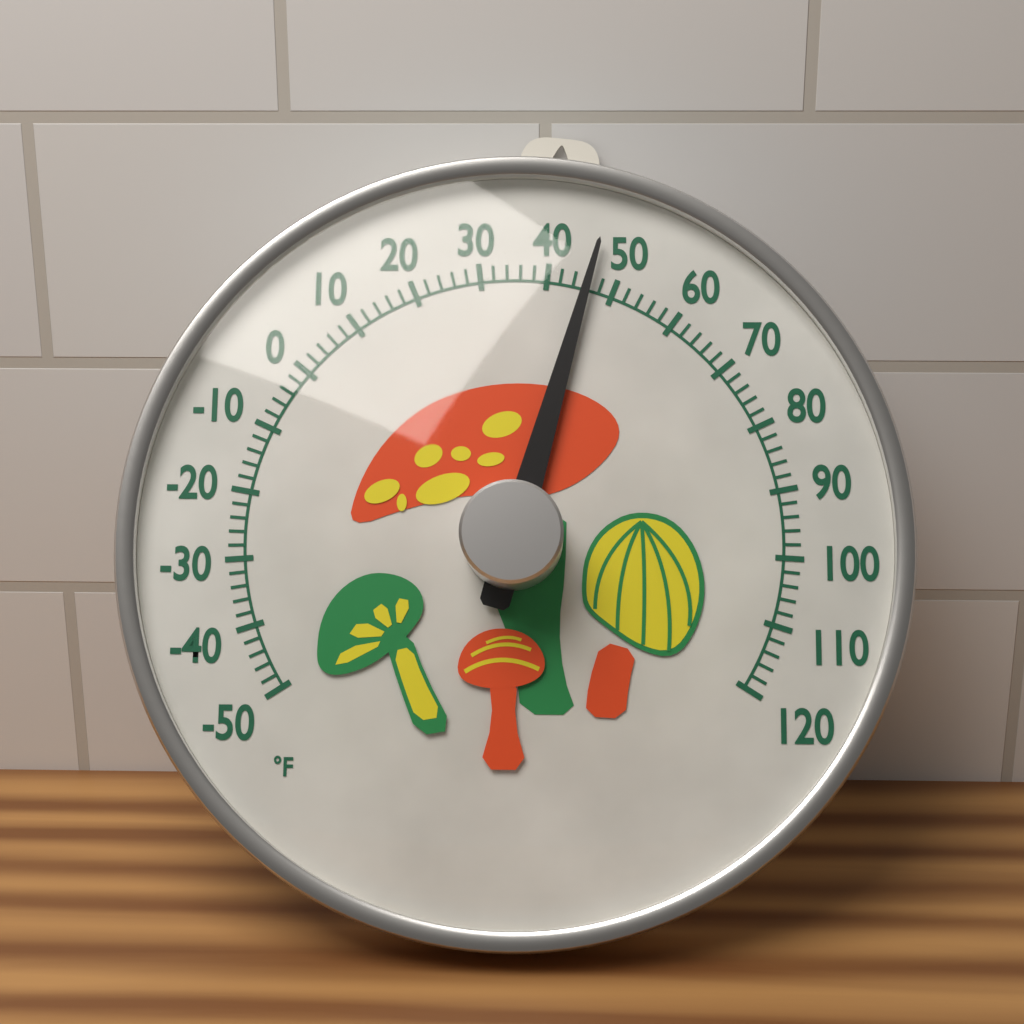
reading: 46 °F
